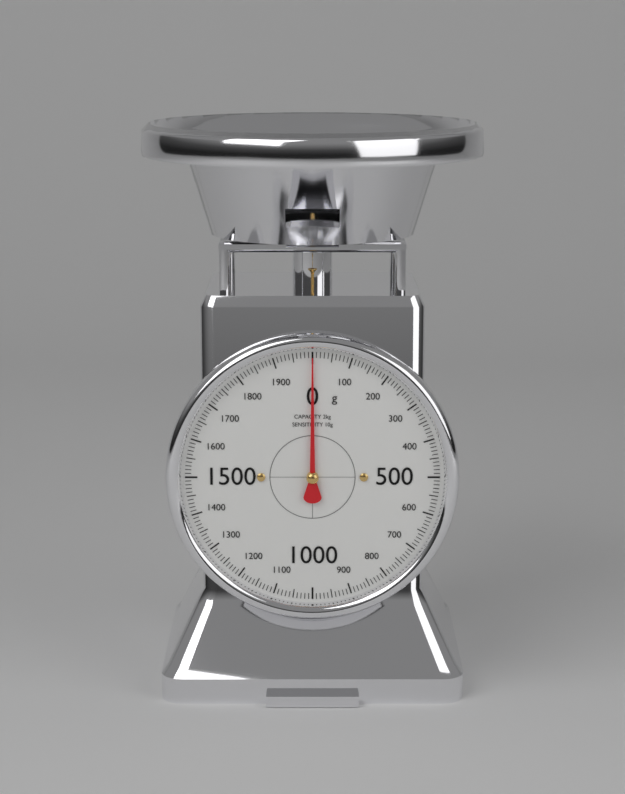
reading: 0 g
